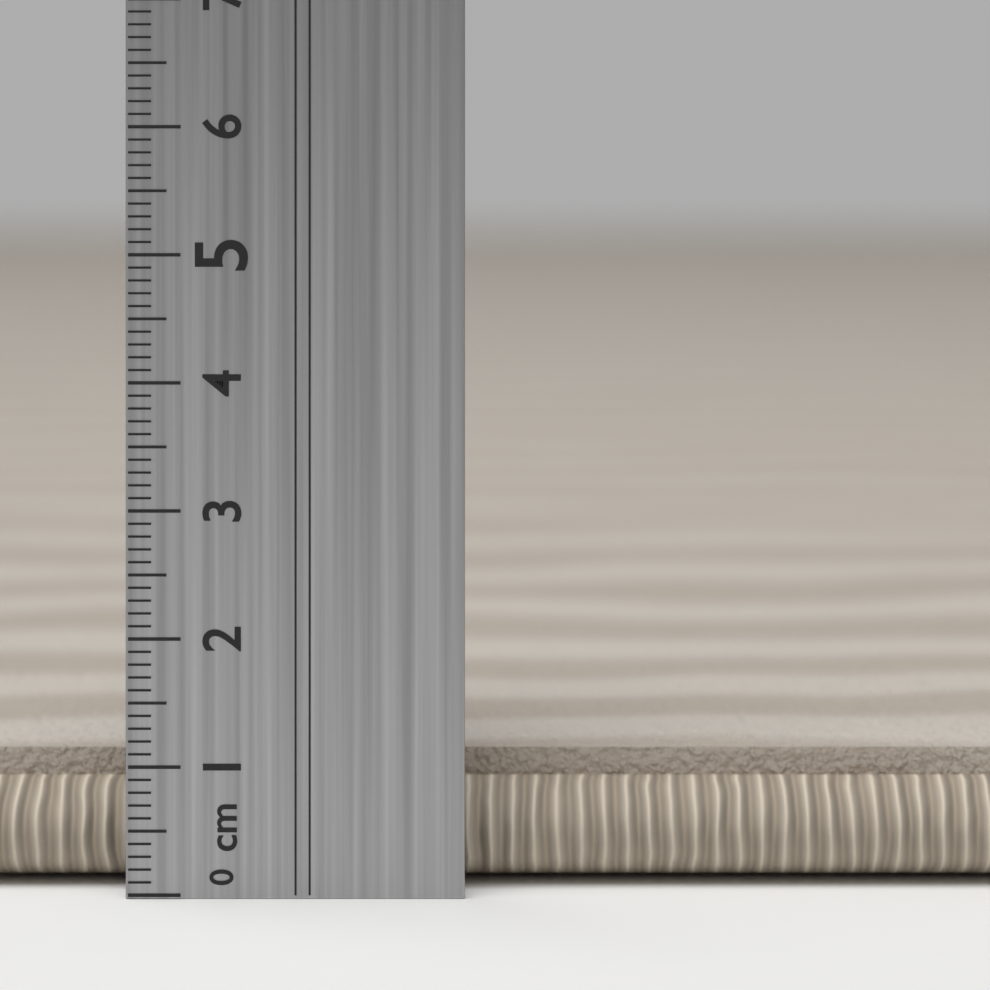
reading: 1.0 cm
